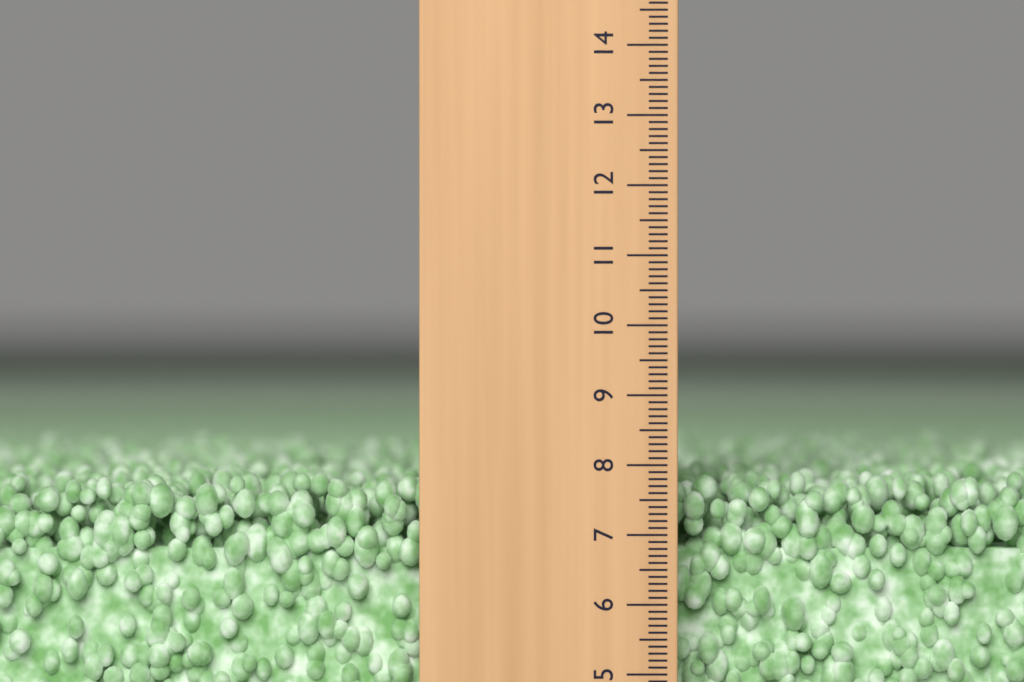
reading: 7.8 (no unit)
